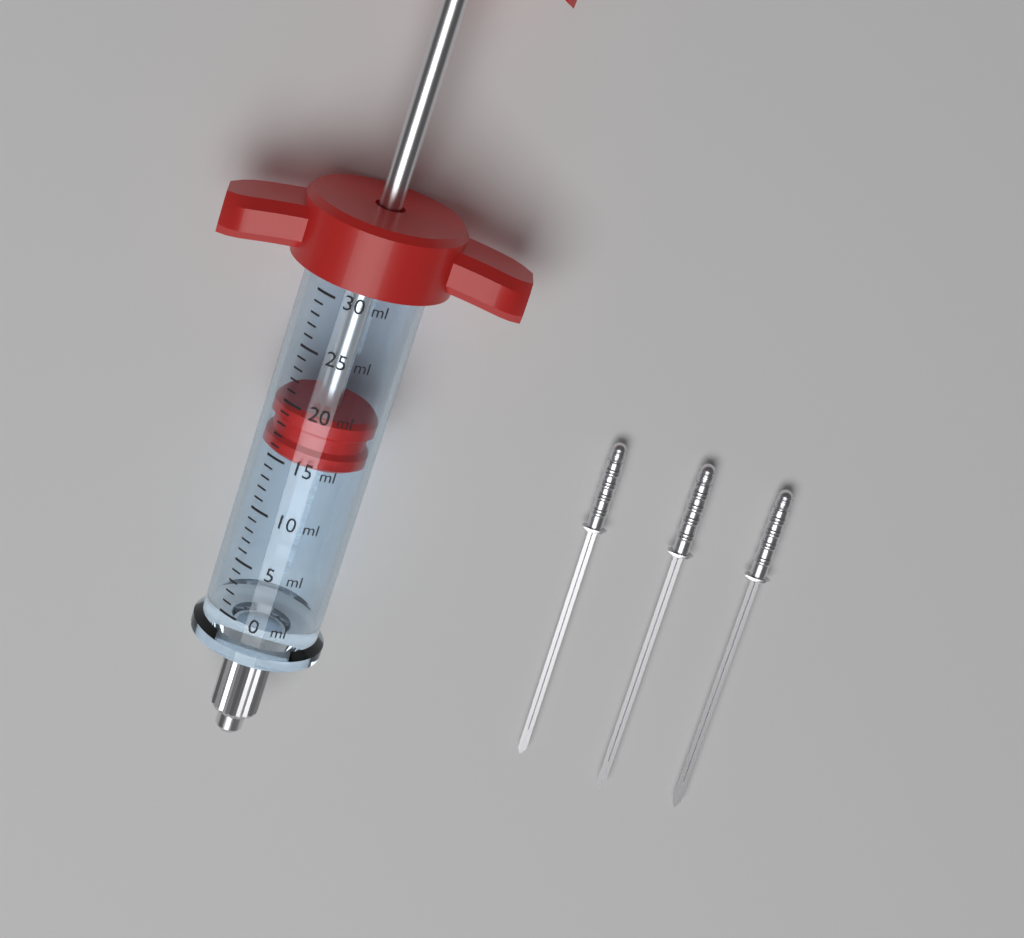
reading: 15 ml
